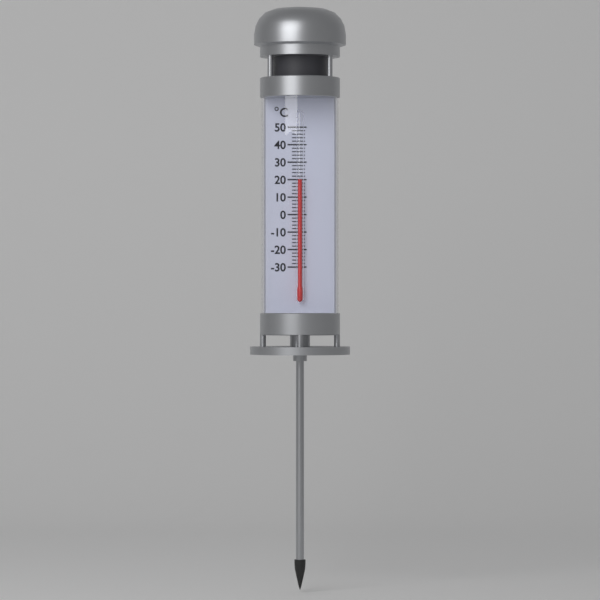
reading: 20 °C
